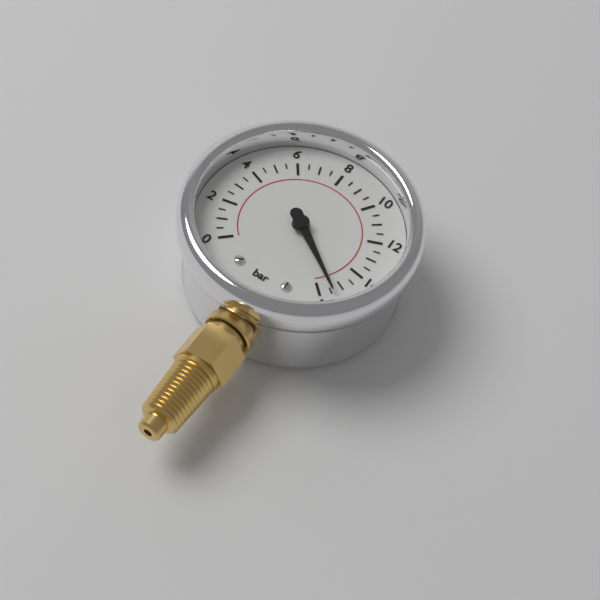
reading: 15.5 bar
